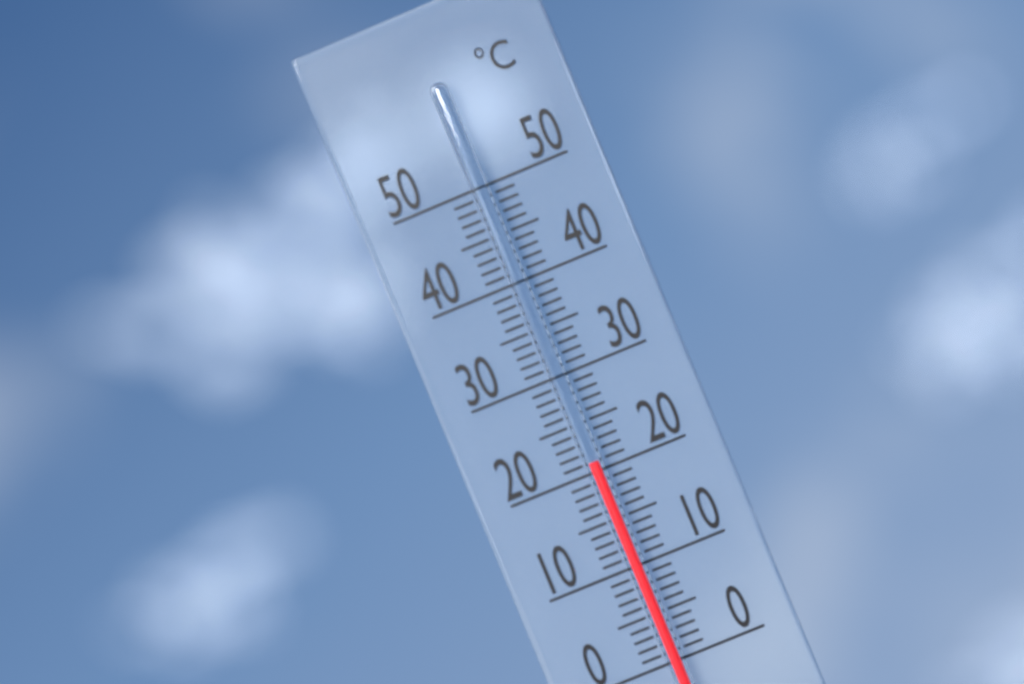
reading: 21 °C
